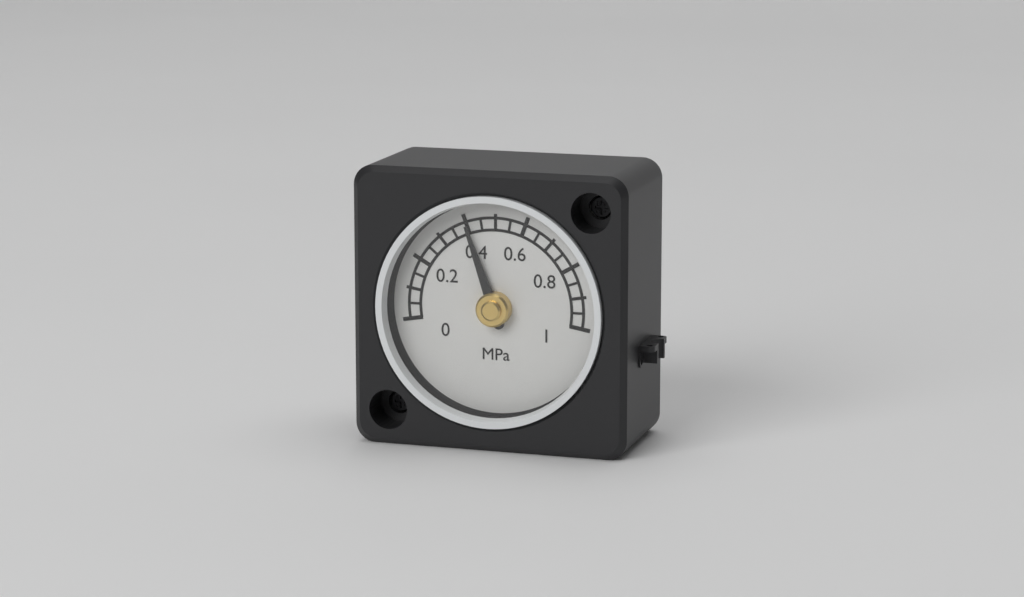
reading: 0.40 MPa
